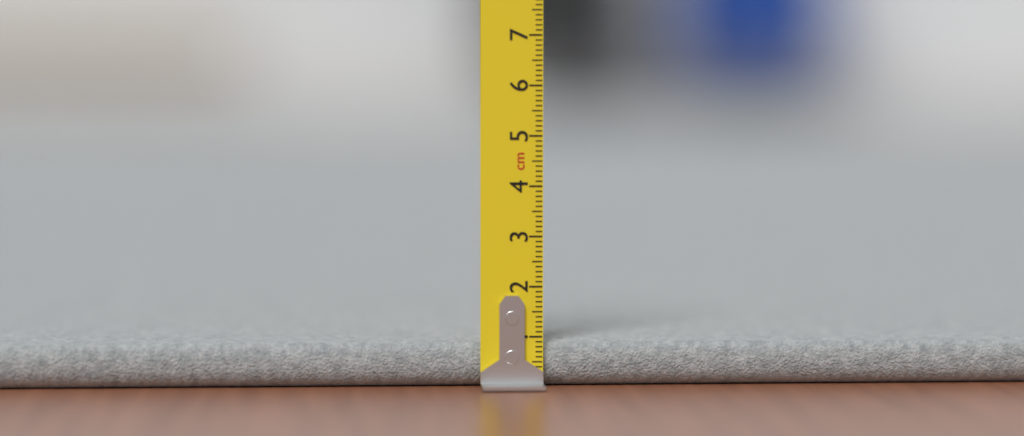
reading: 0.9 cm
